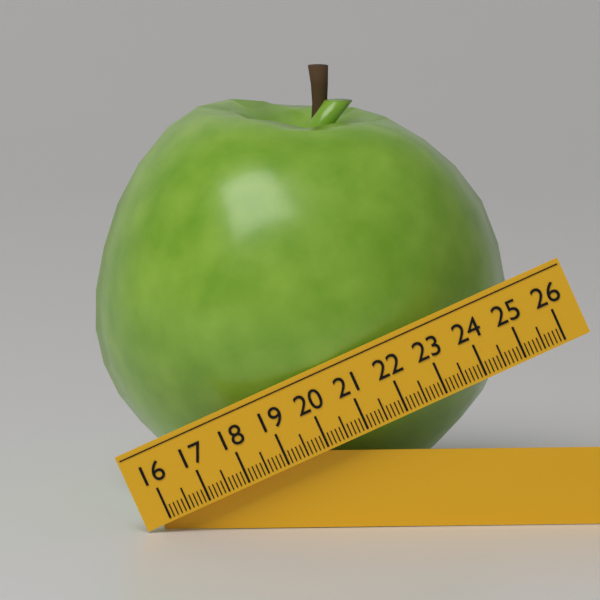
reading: 25.7 (no unit)
